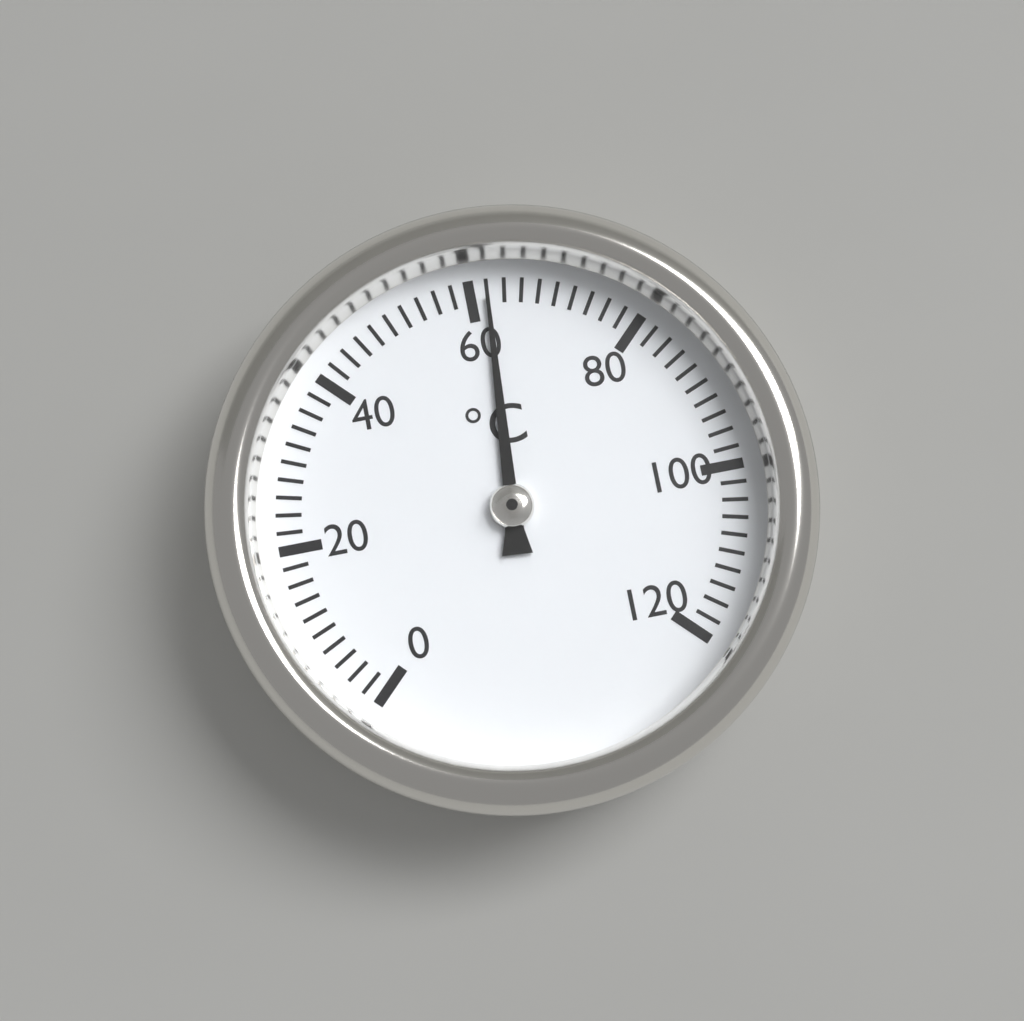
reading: 62 °C
